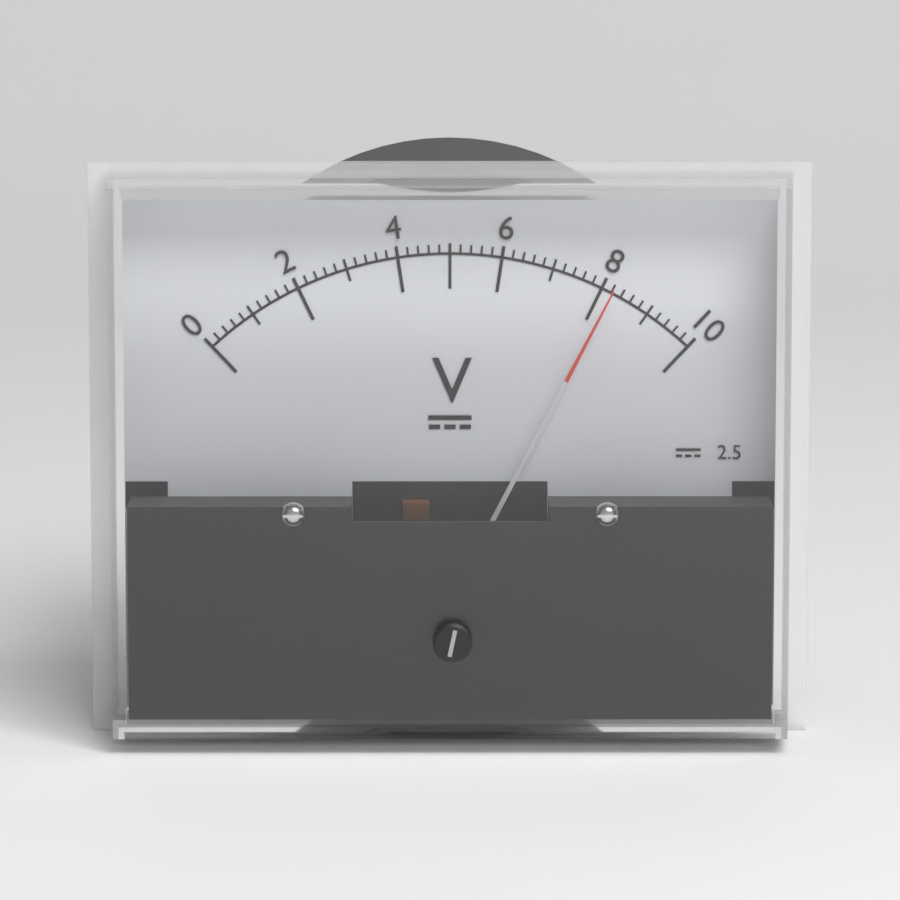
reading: 8.2 V
